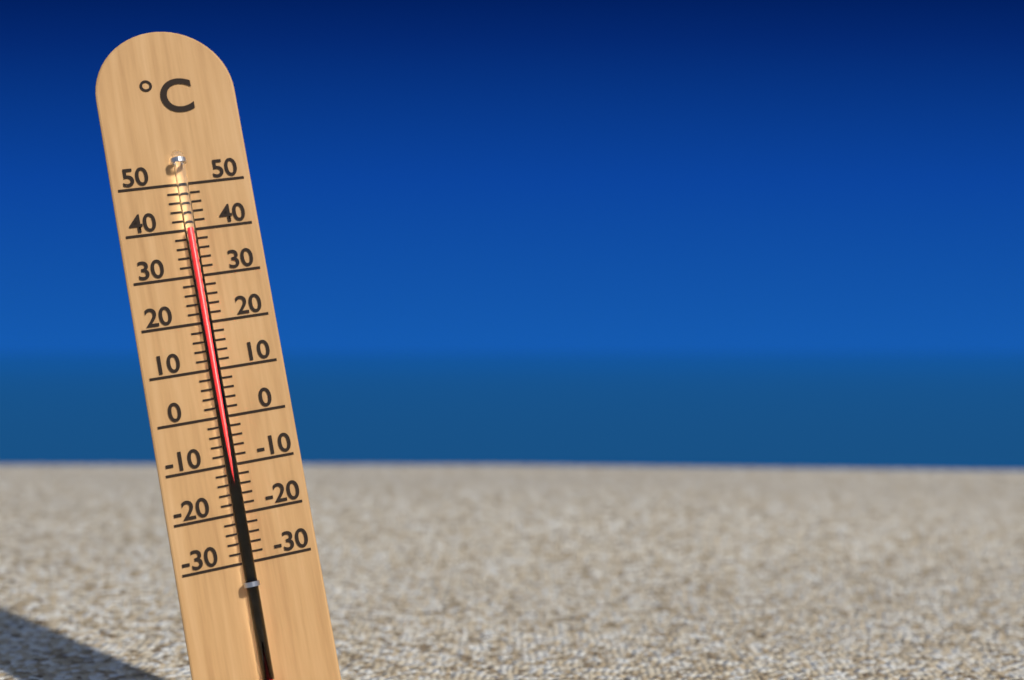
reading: 40 °C
